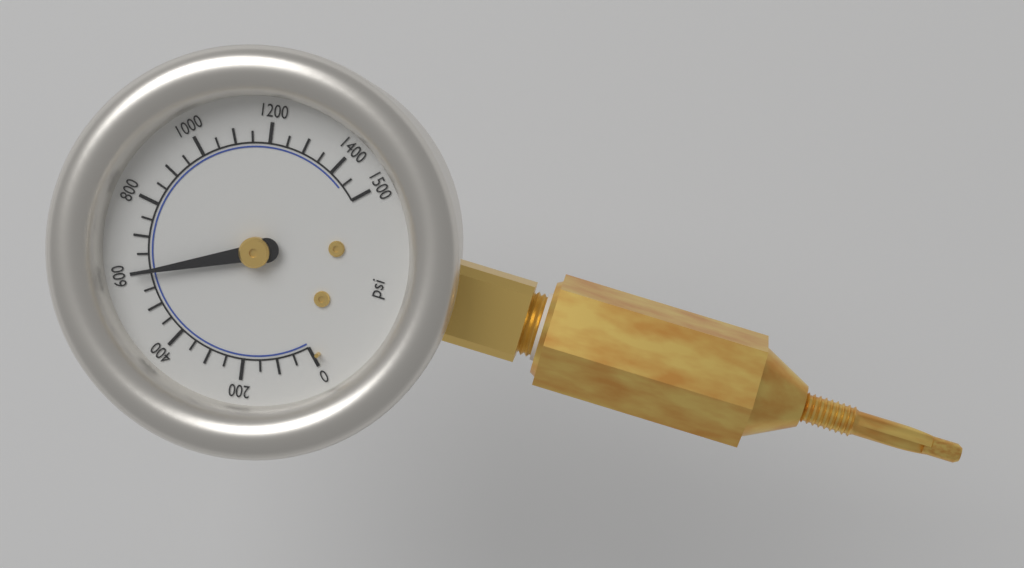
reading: 600 psi
